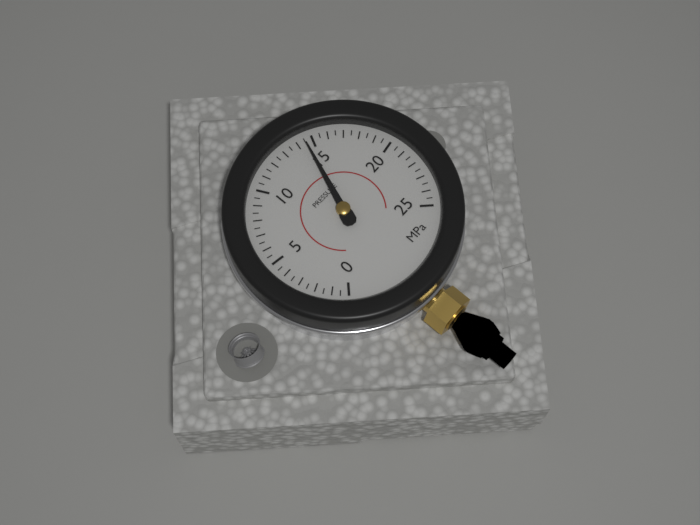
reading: 14.5 MPa
